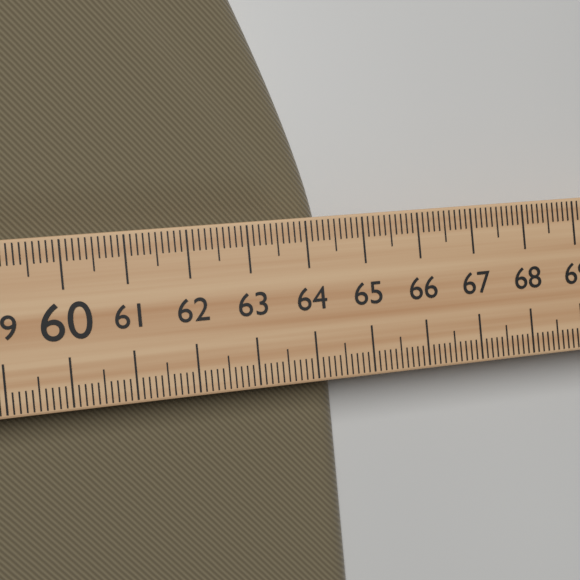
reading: 64.4 (no unit)
